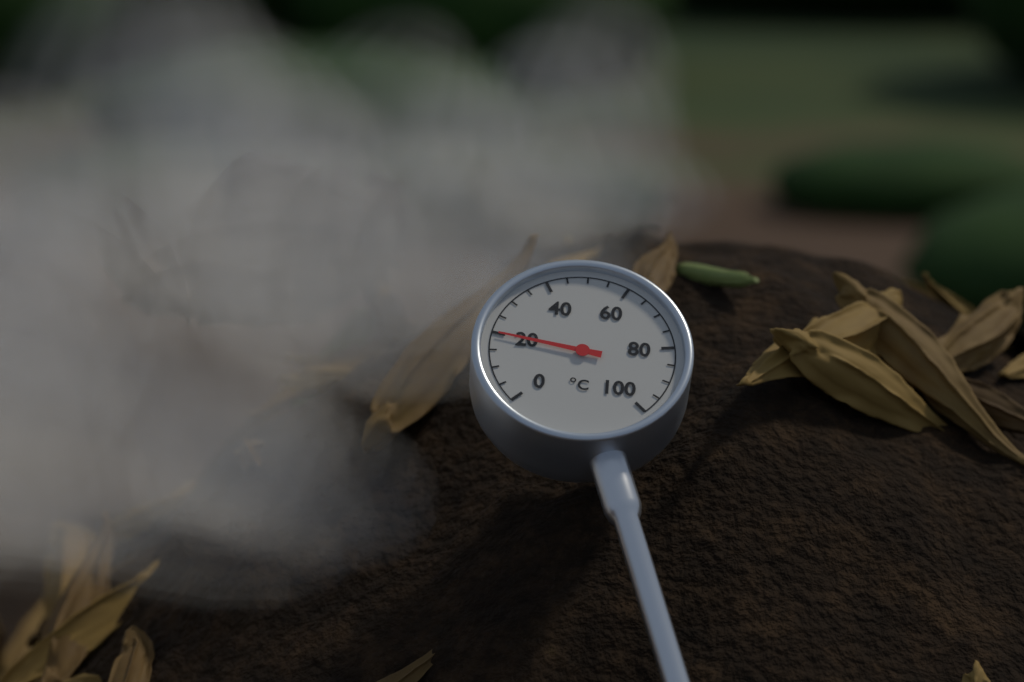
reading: 20 °C
